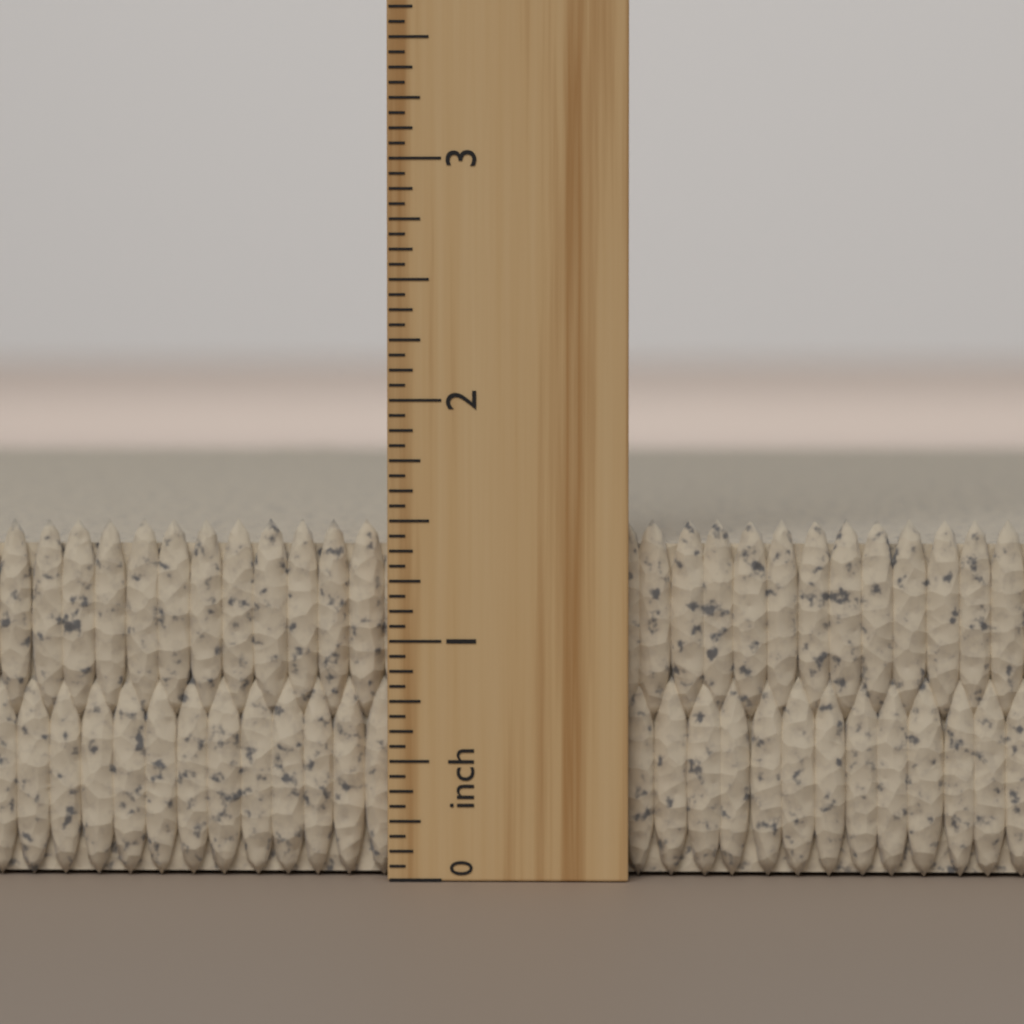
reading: 1.5000 inch
